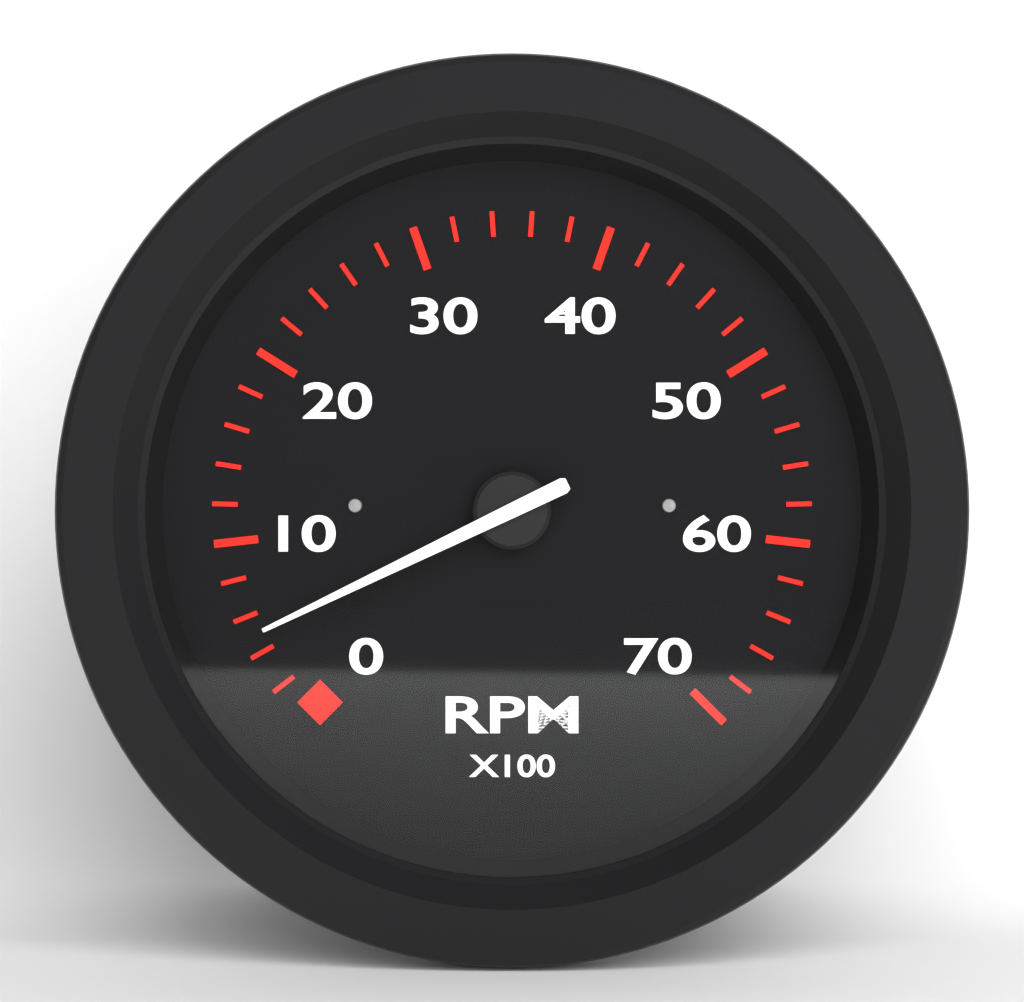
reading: 500 RPM
